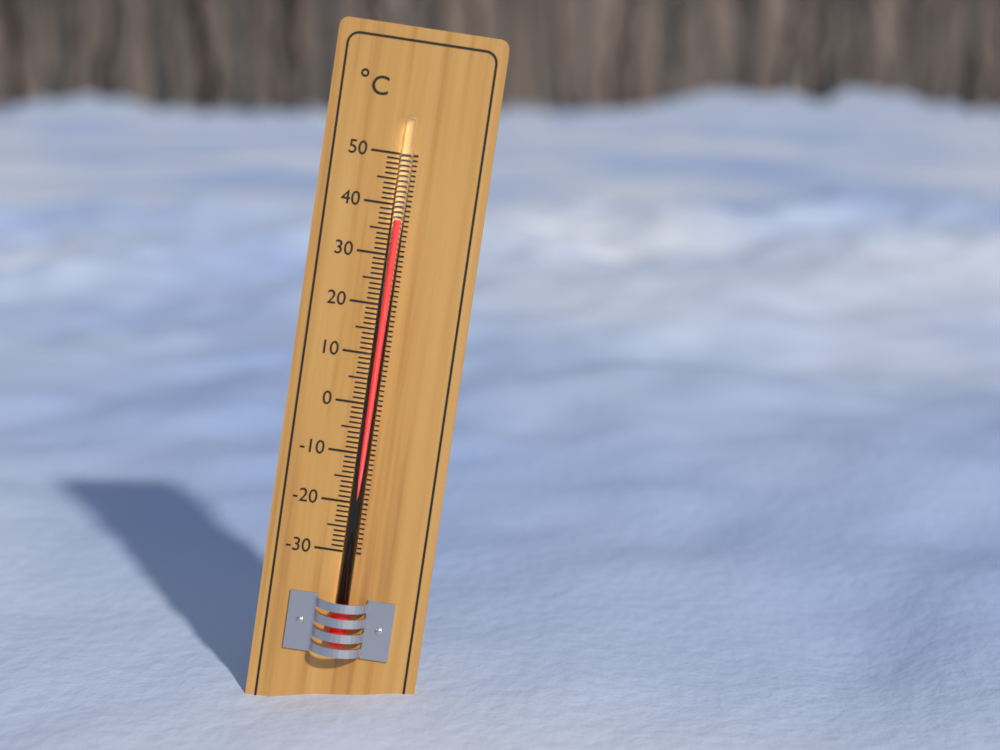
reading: 37 °C
